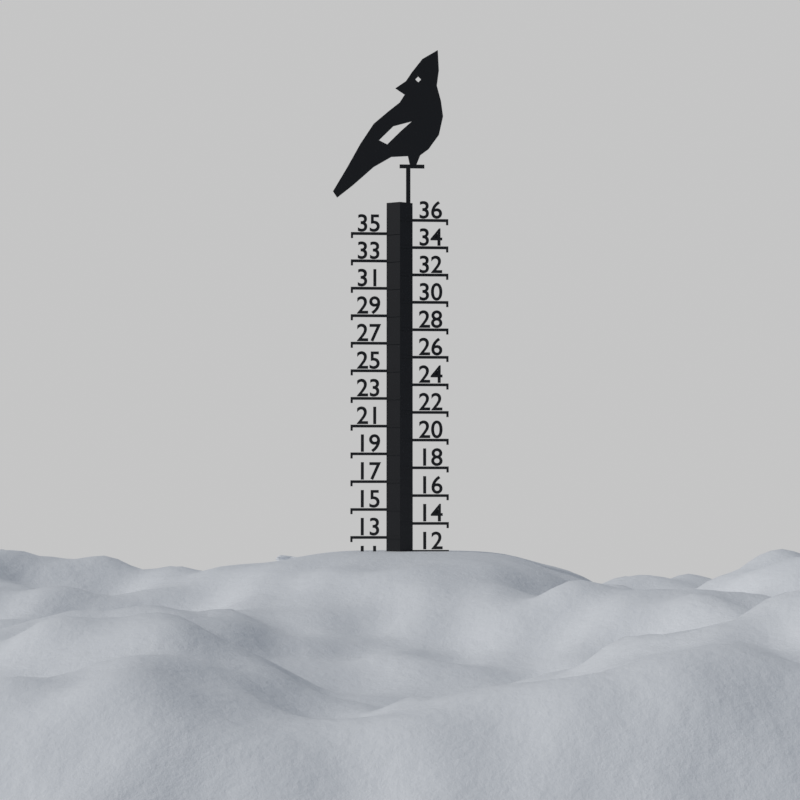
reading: 12 (no unit)
